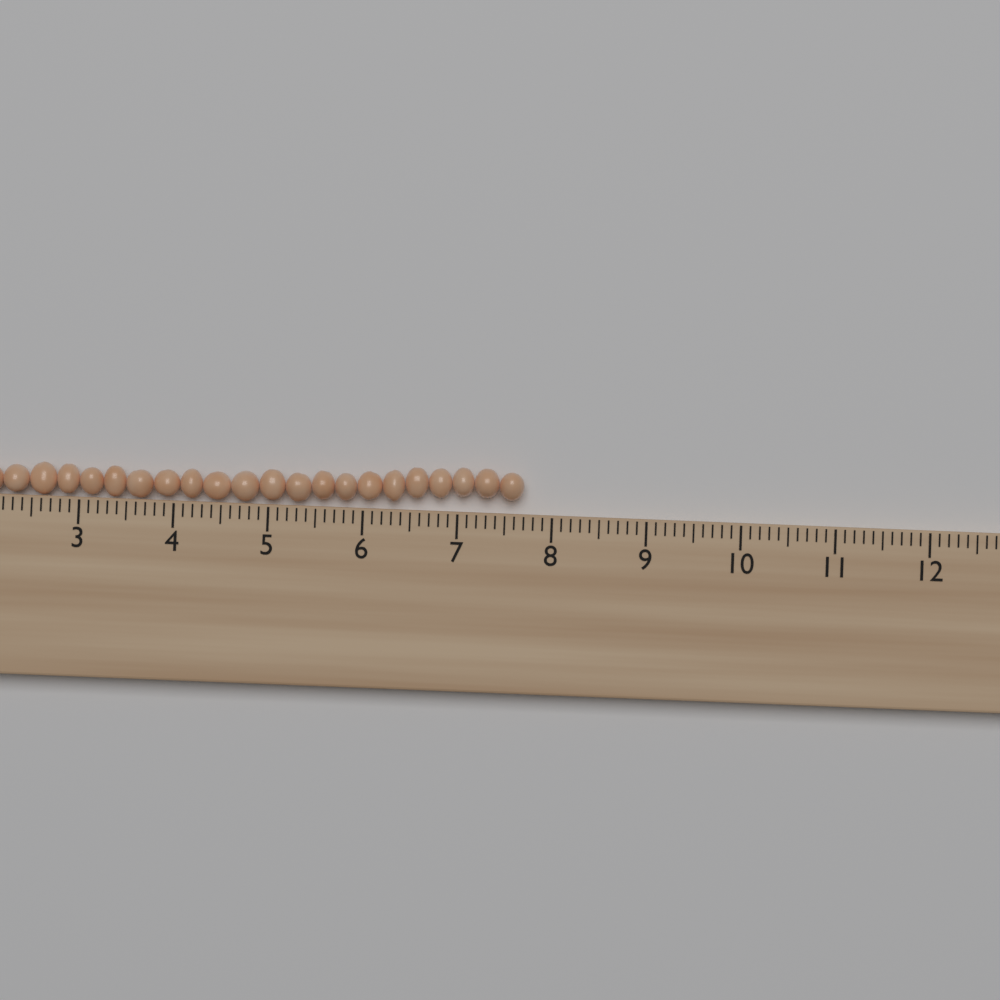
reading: 7.7 cm
